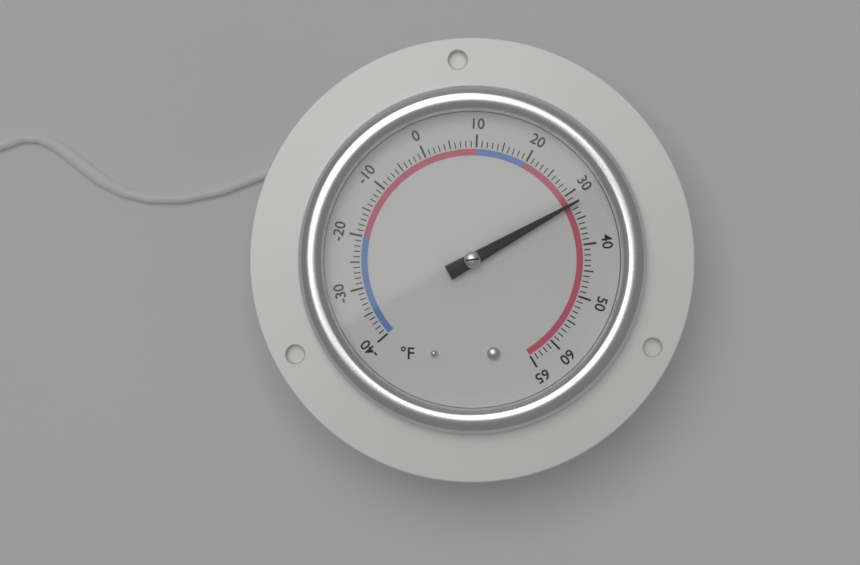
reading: 32 °F
